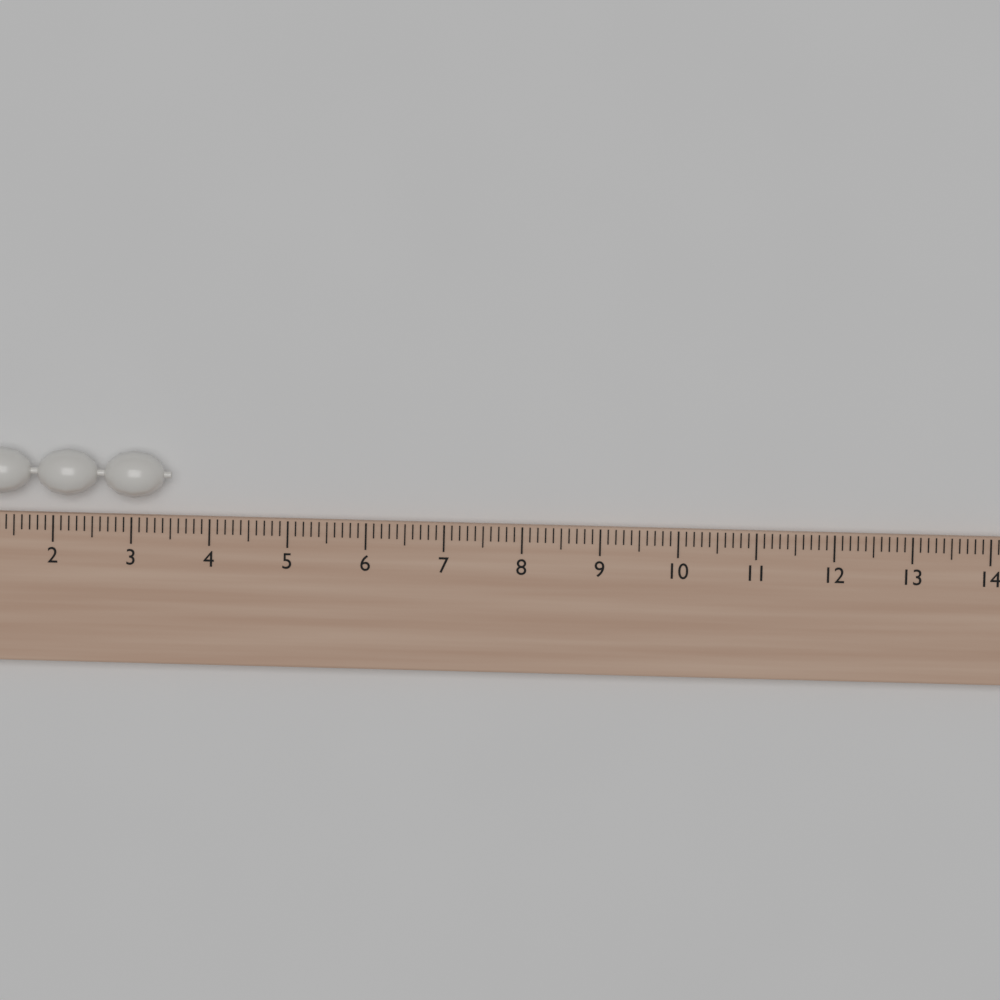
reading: 3.5 (no unit)
